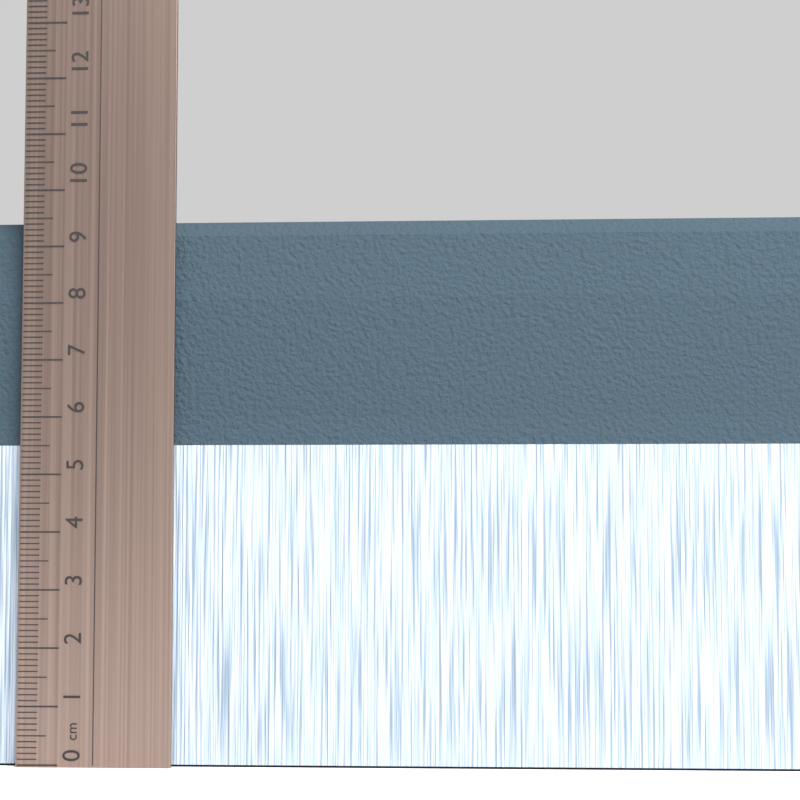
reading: 9.5 cm
